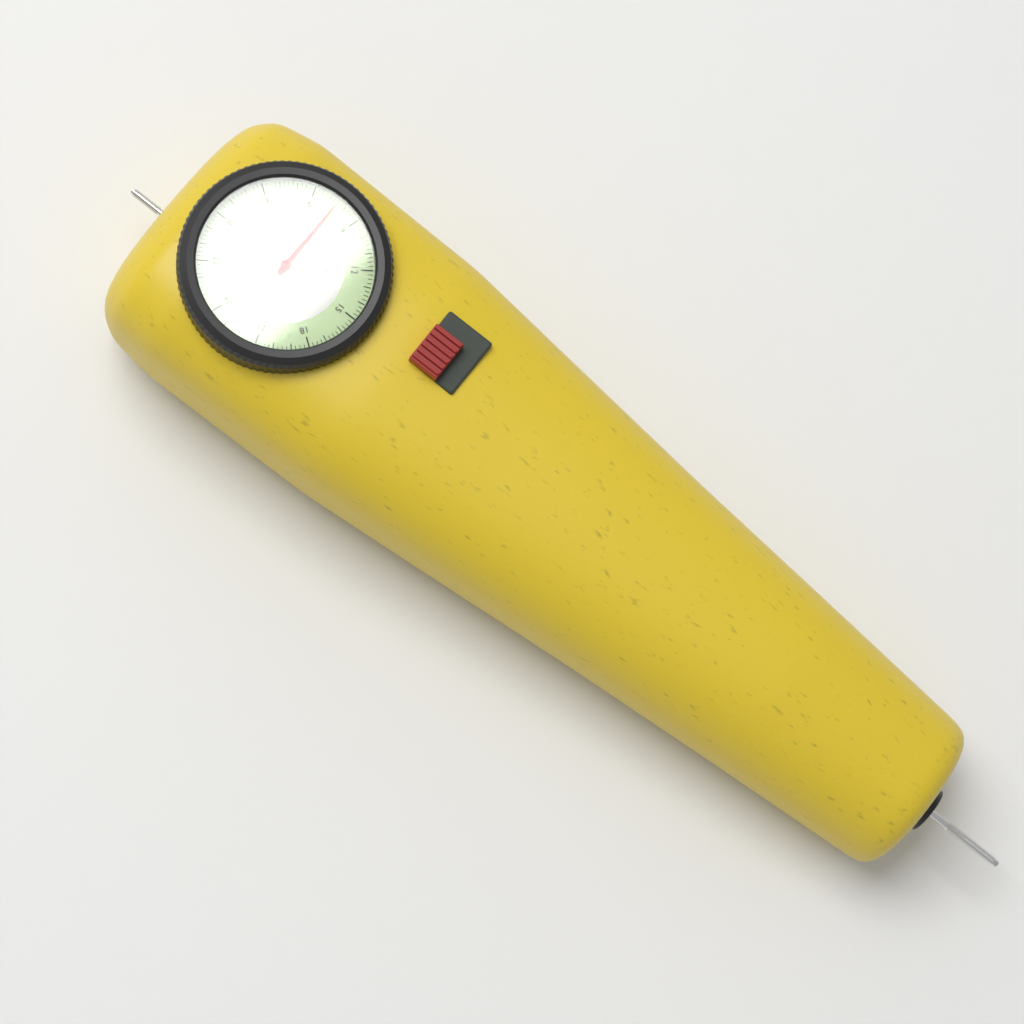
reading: 7.50 lbs
